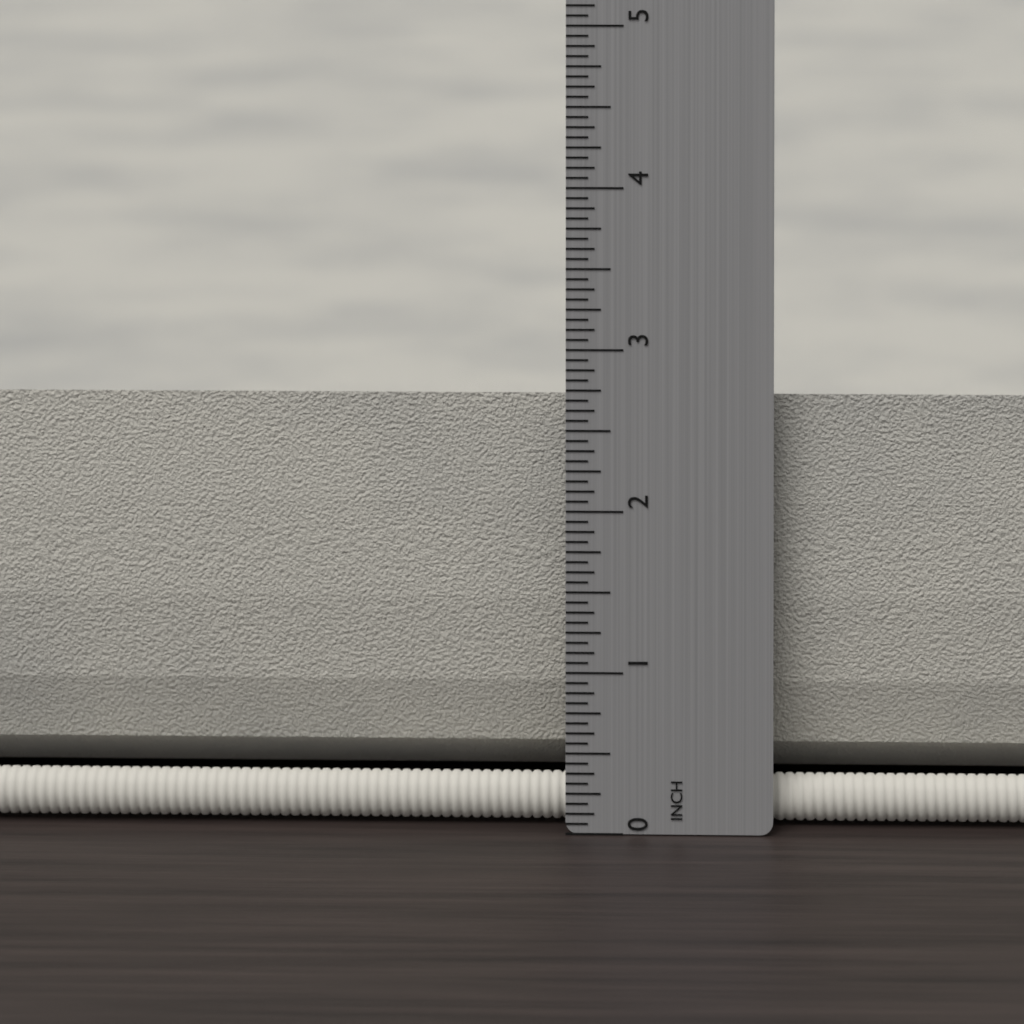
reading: 2.6875 in
